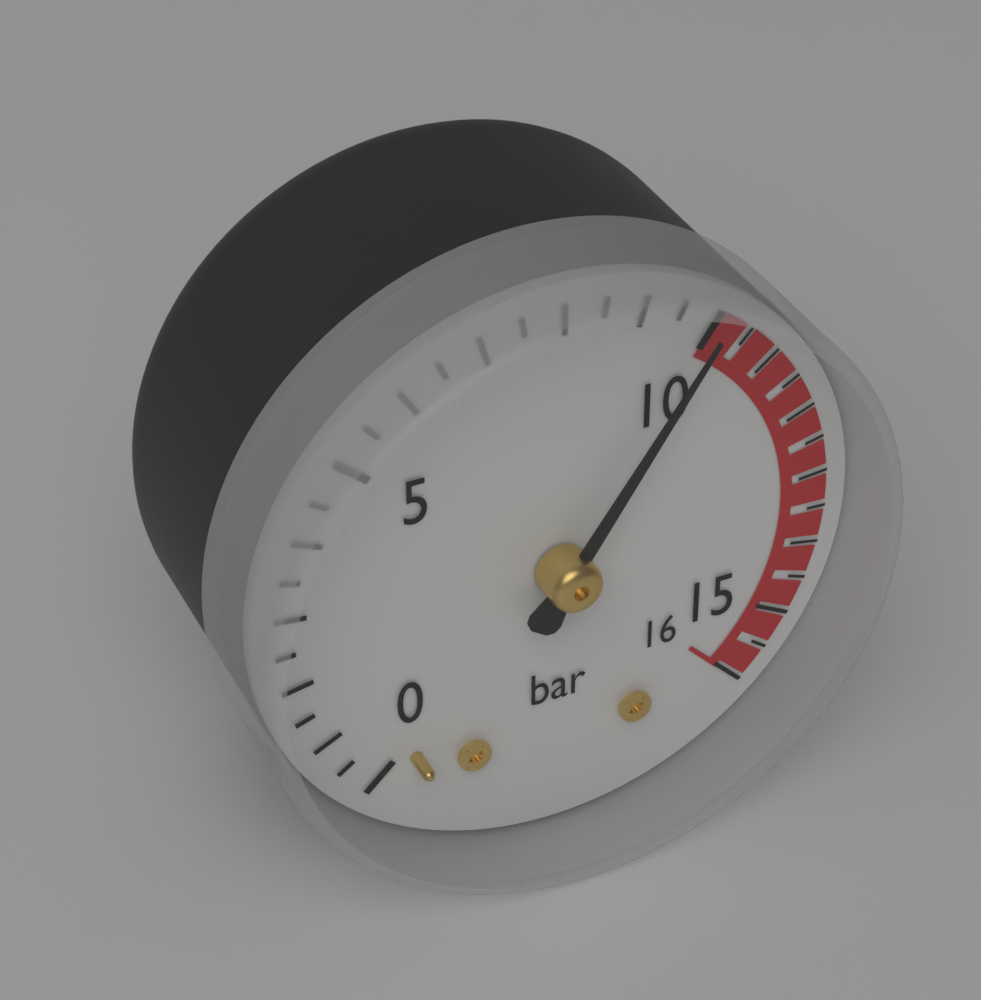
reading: 10.0 bar
